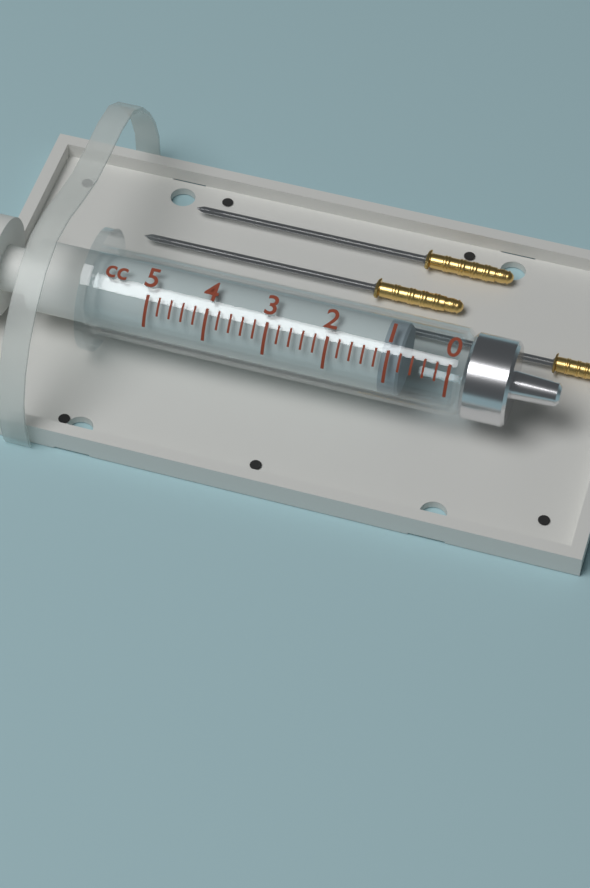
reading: 0.8 cc
